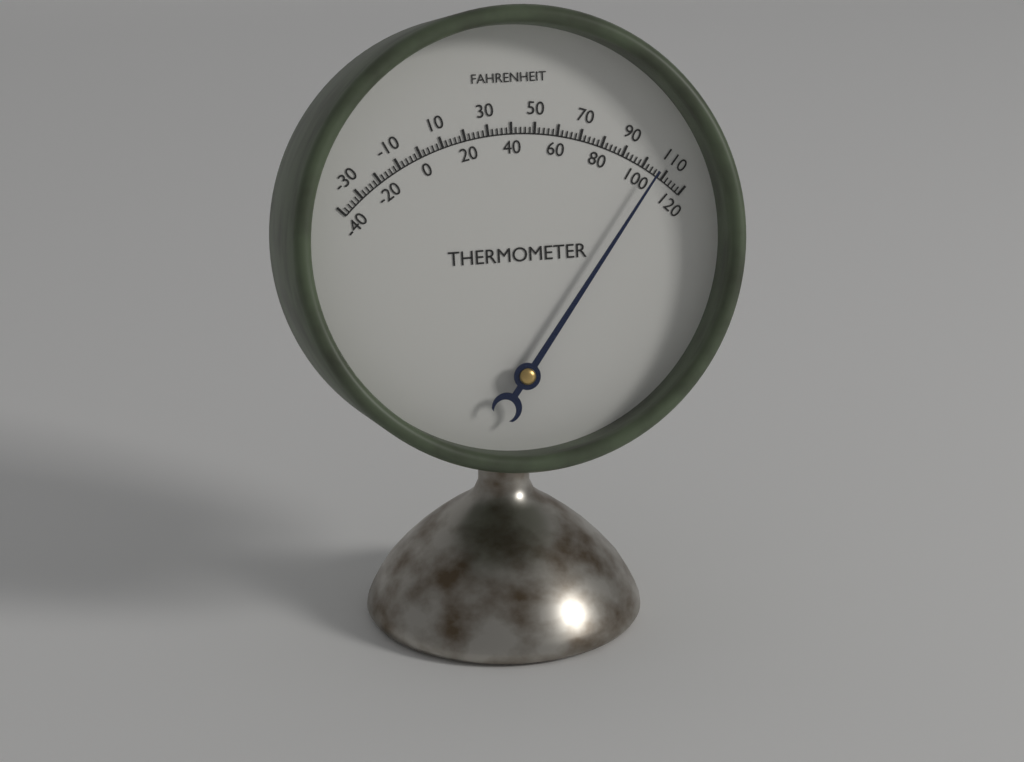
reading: 106 °F
